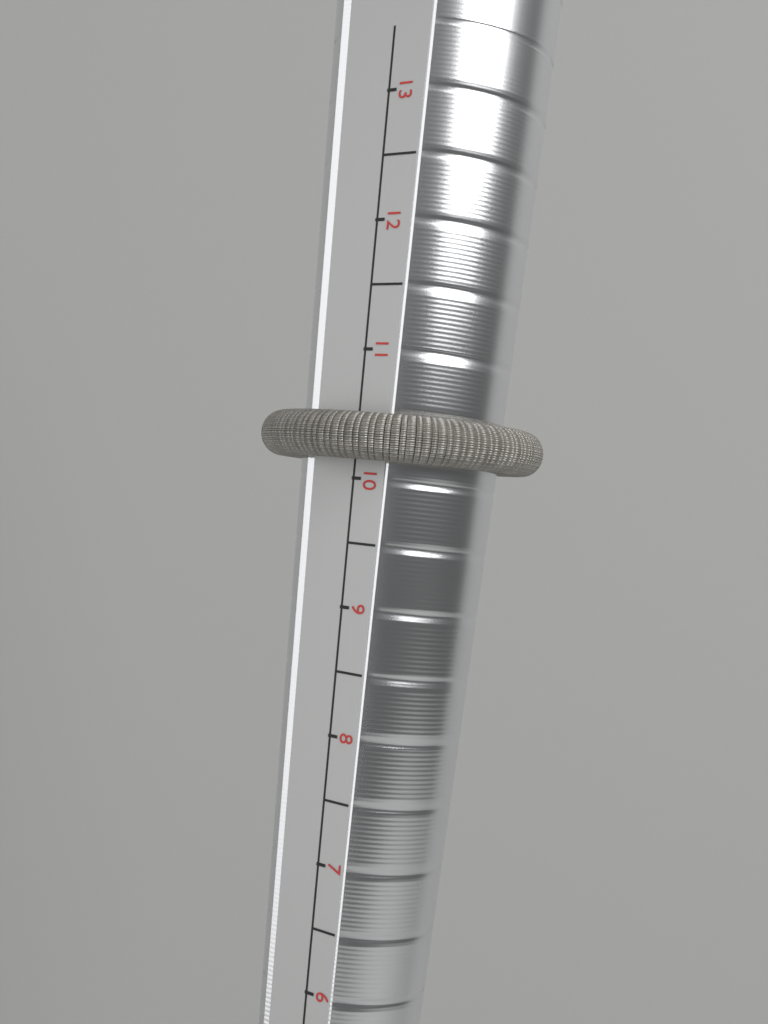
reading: 10.5 (no unit)
